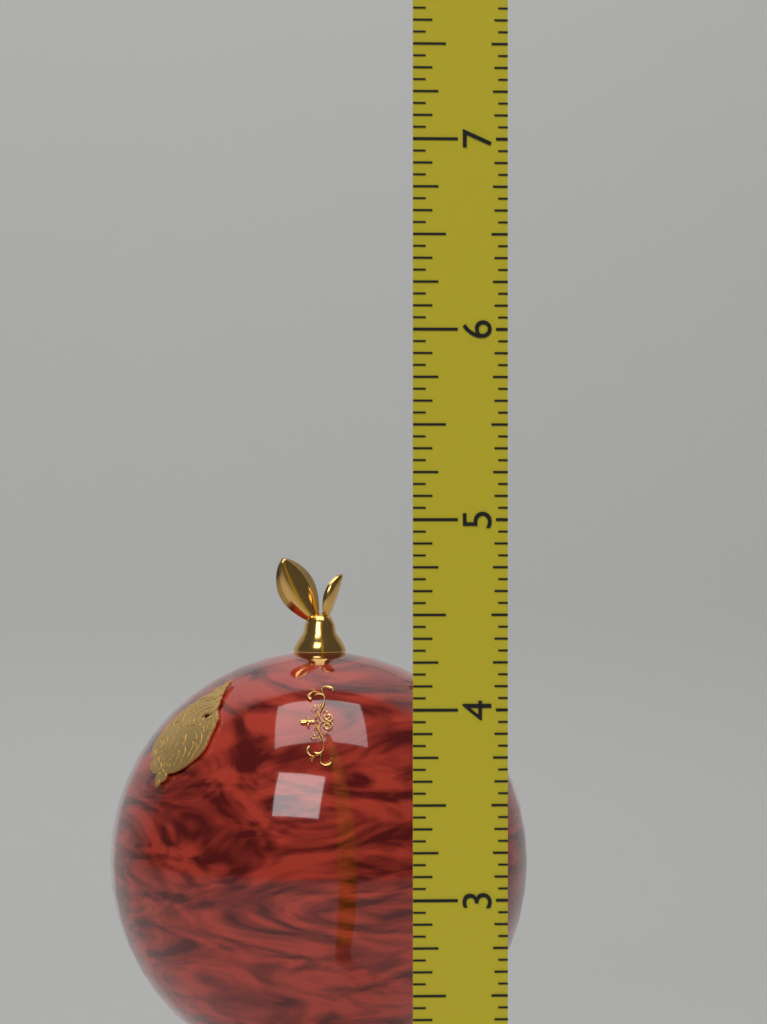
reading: 4.7500 (no unit)
